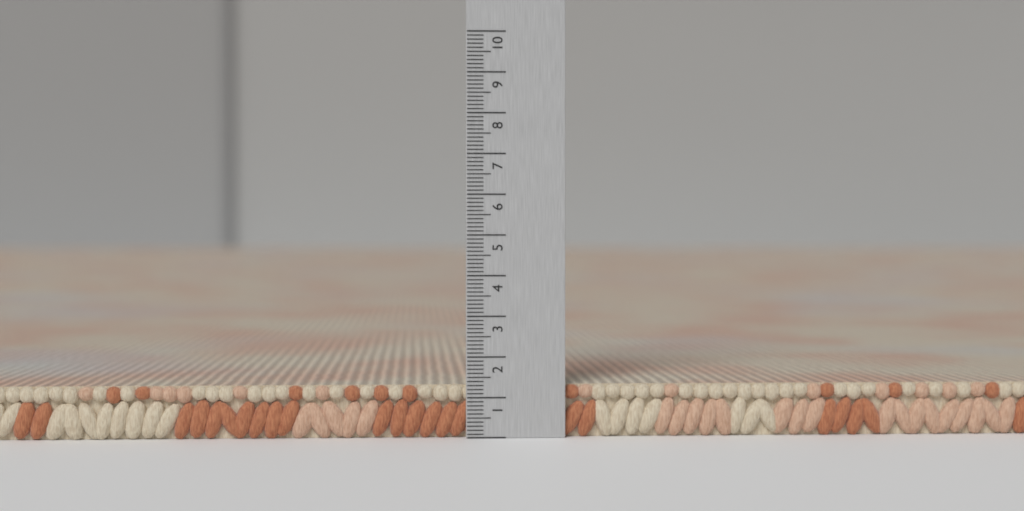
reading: 1.3 (no unit)
